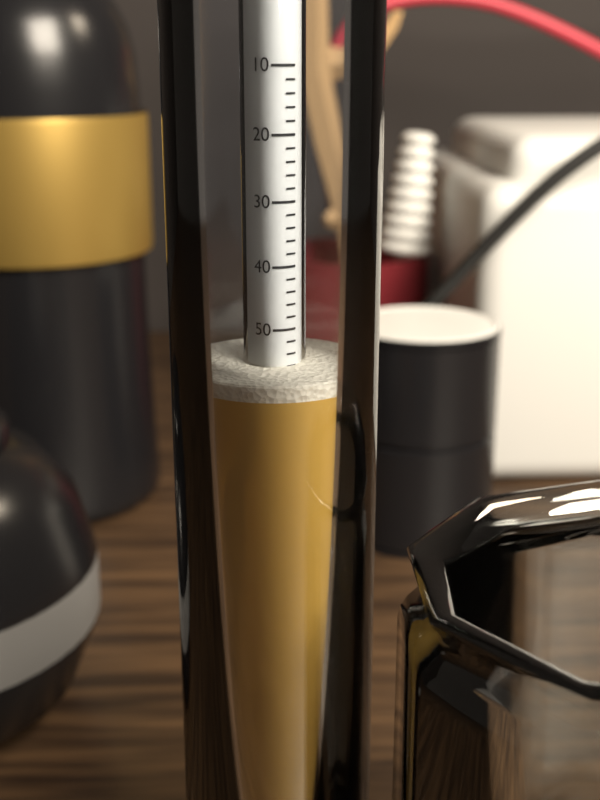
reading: 56 (no unit)
